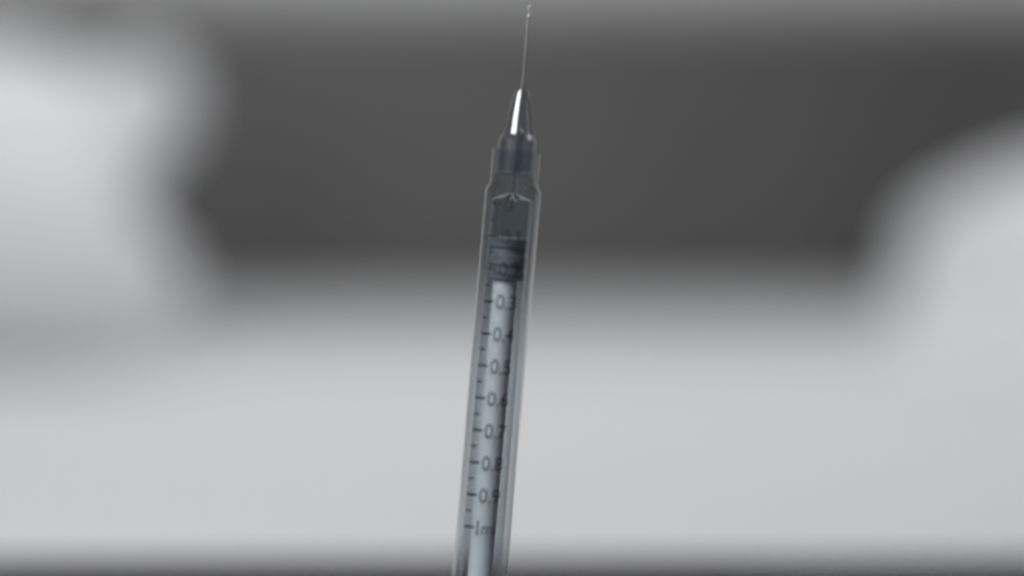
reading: 0.10 ml
